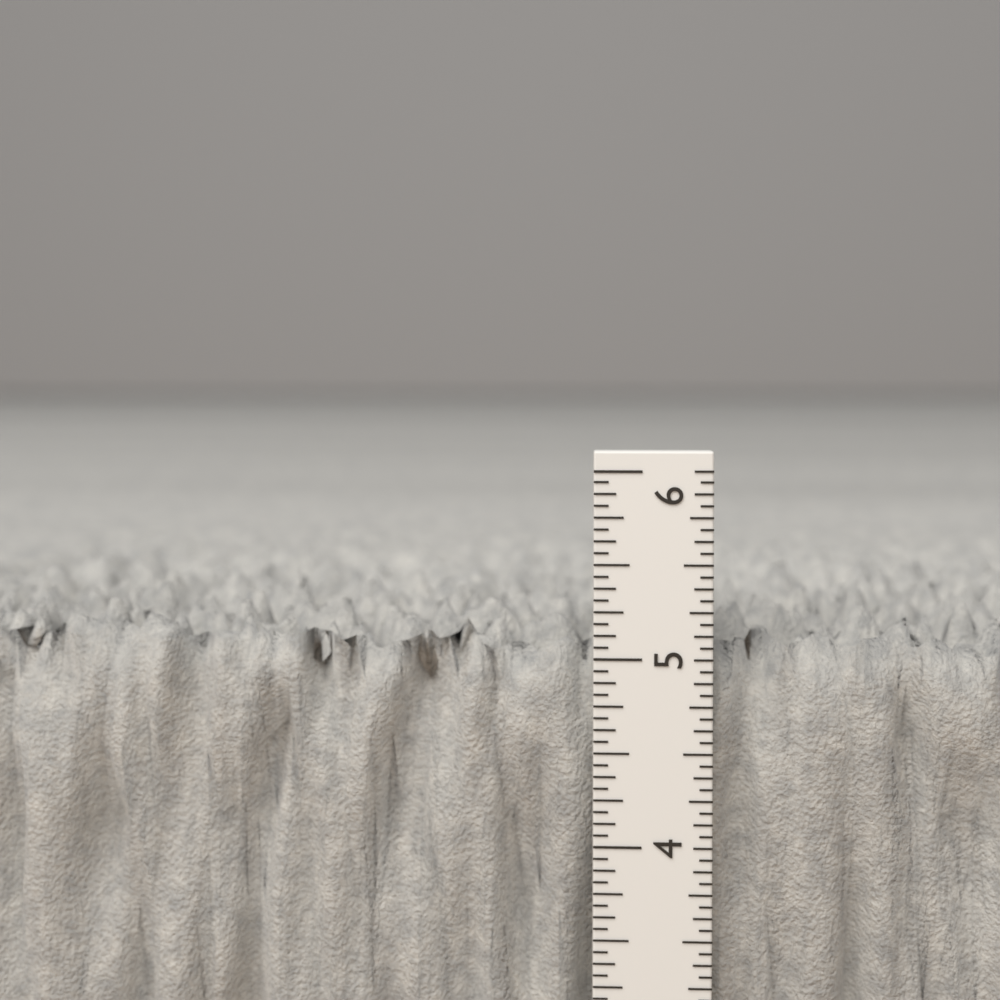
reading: 5.1875 in
